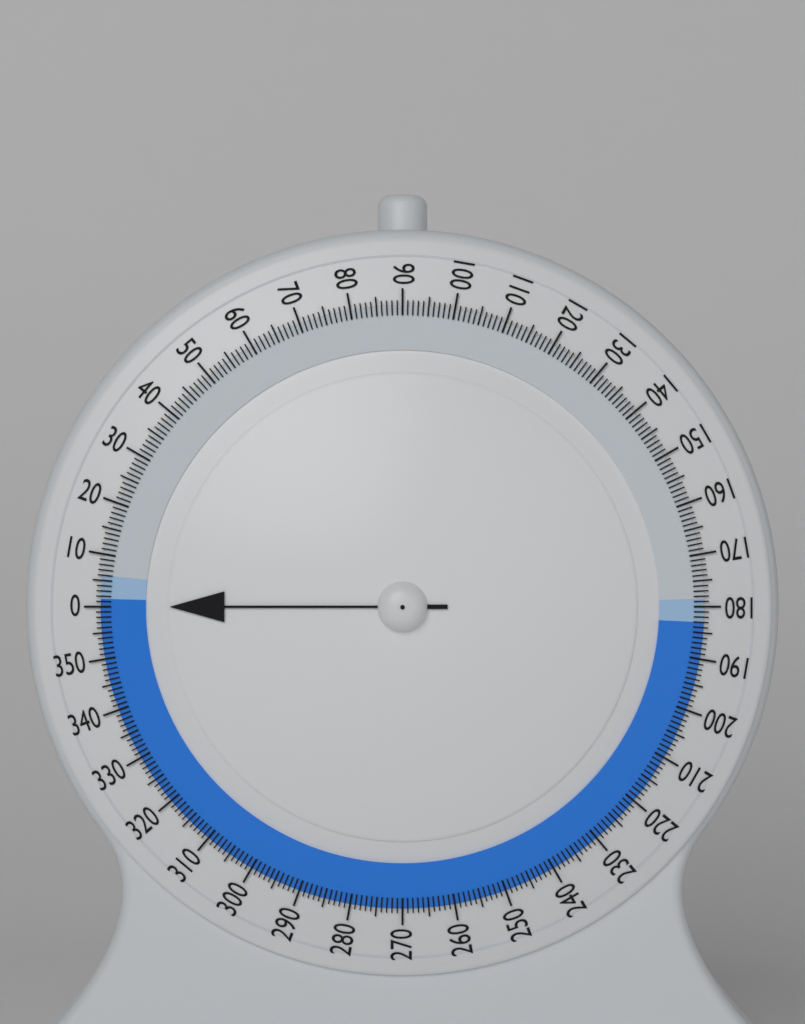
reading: 0 (no unit)
